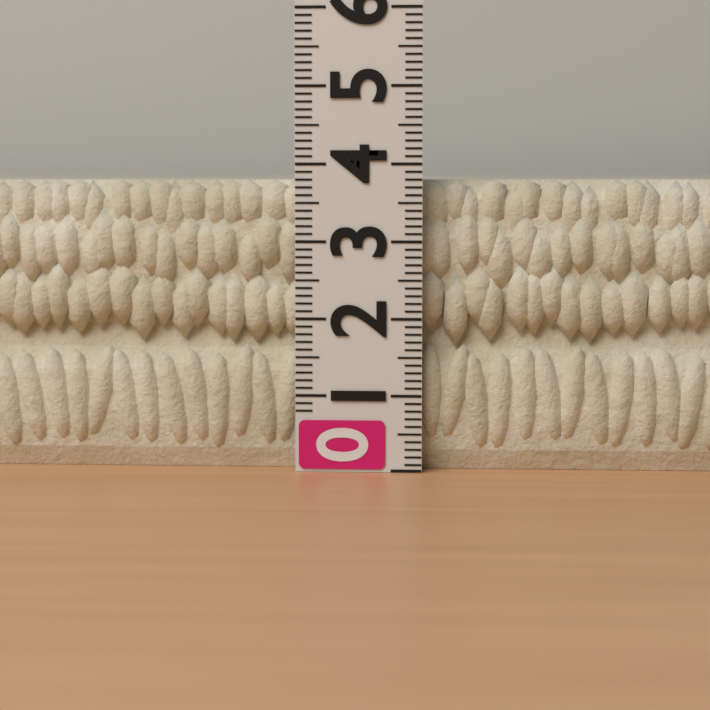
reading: 3.8 (no unit)
